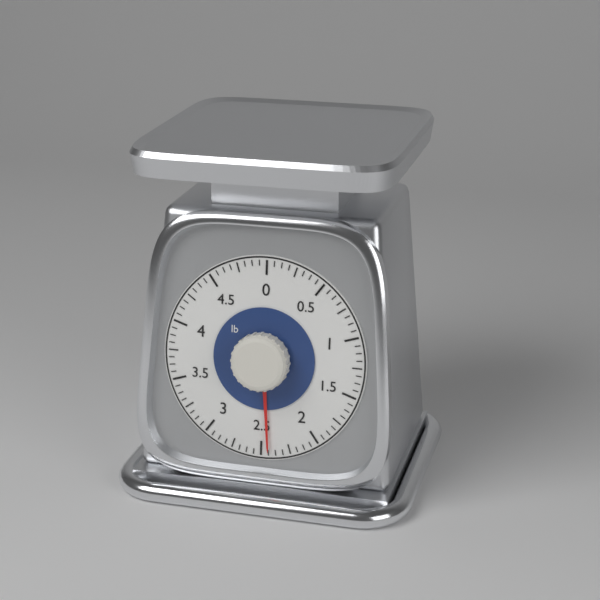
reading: 2.4375 lb
